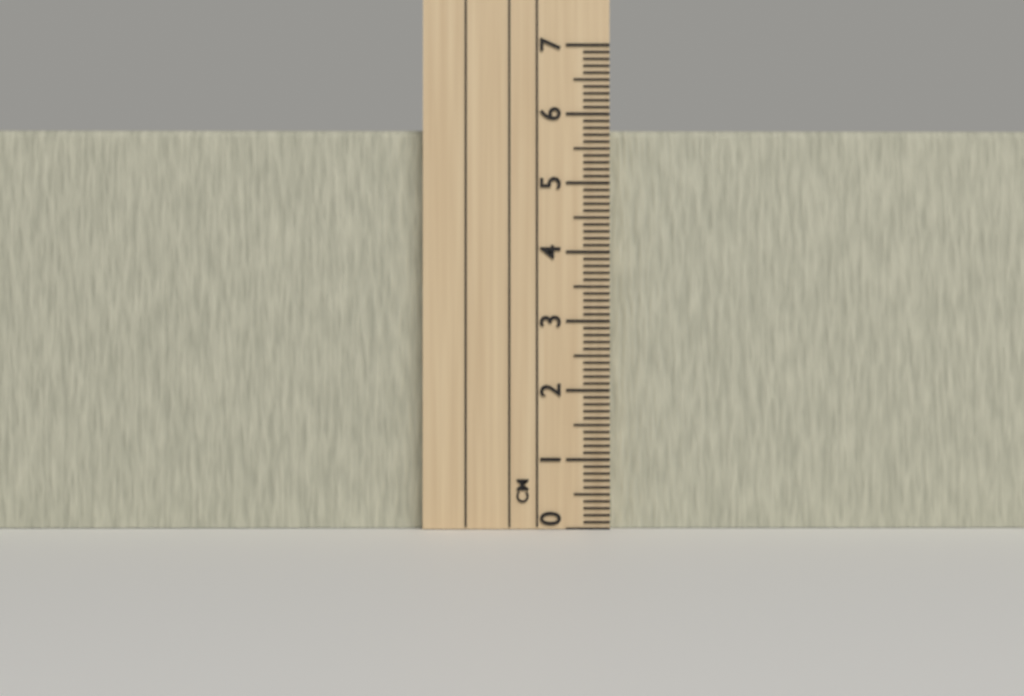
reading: 5.8 cm
